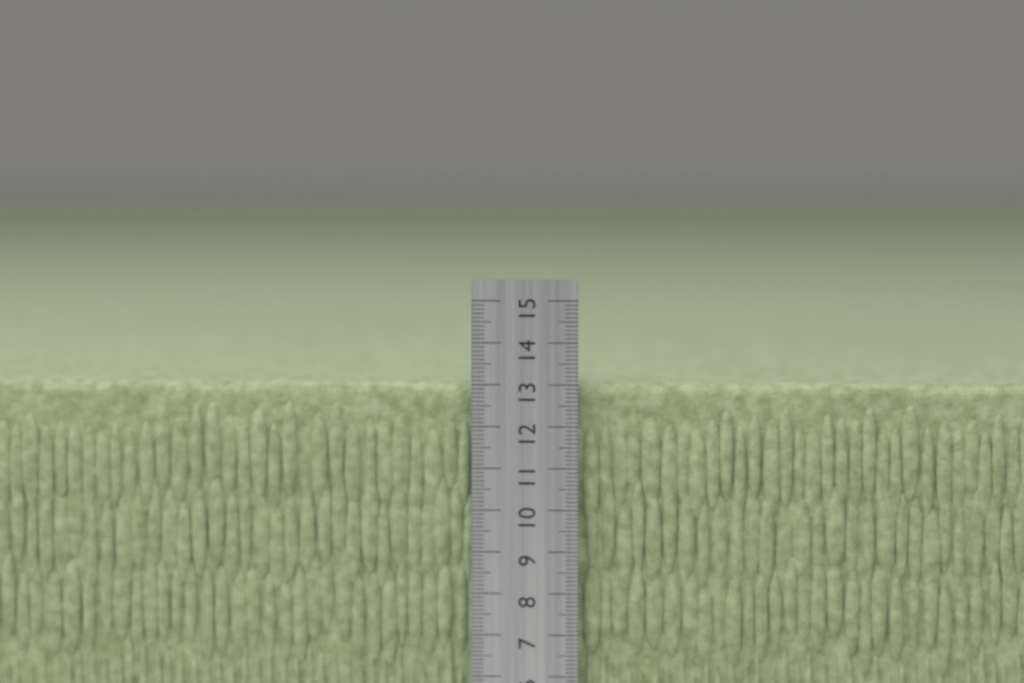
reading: 13.0 cm
